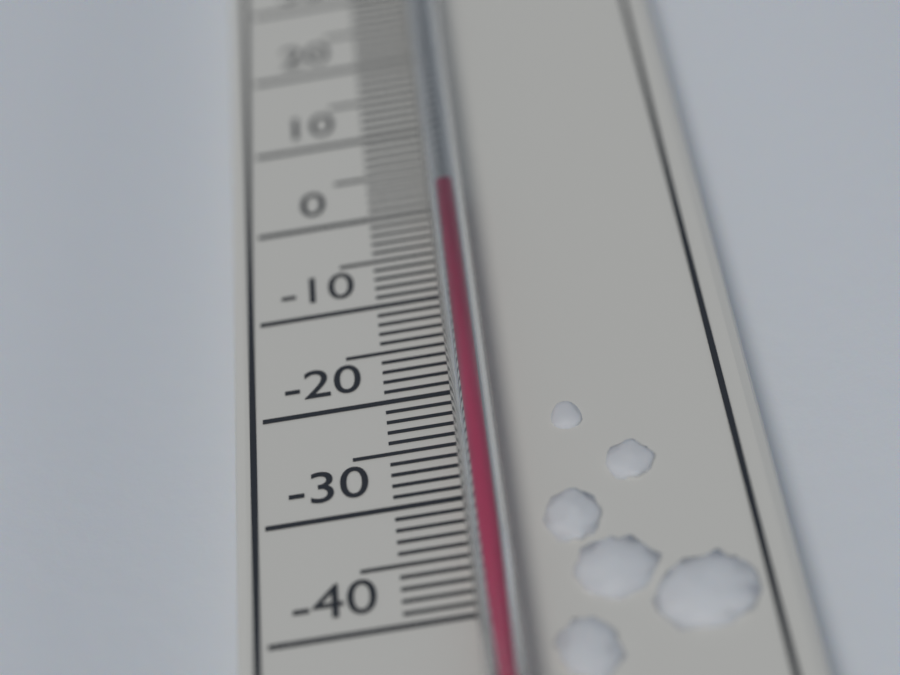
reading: 0 °C
